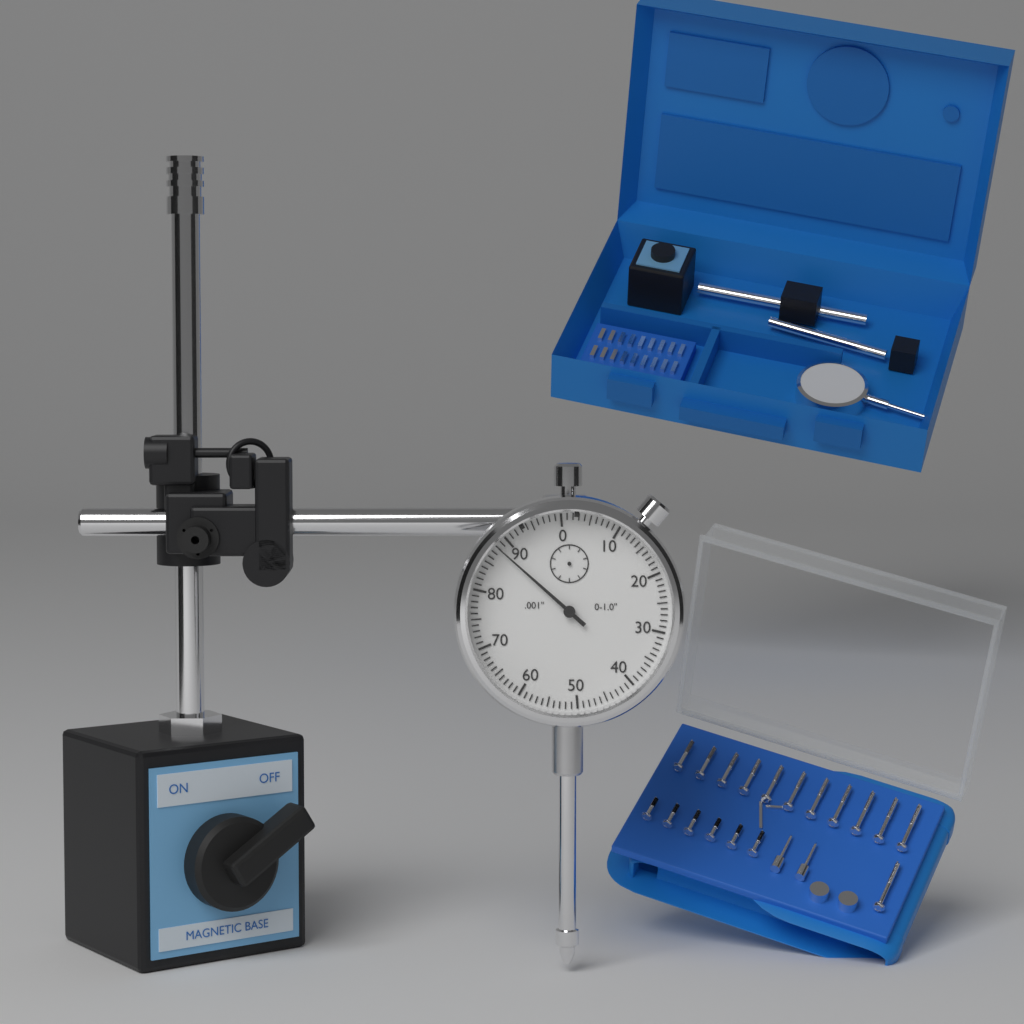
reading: 0.088 in
